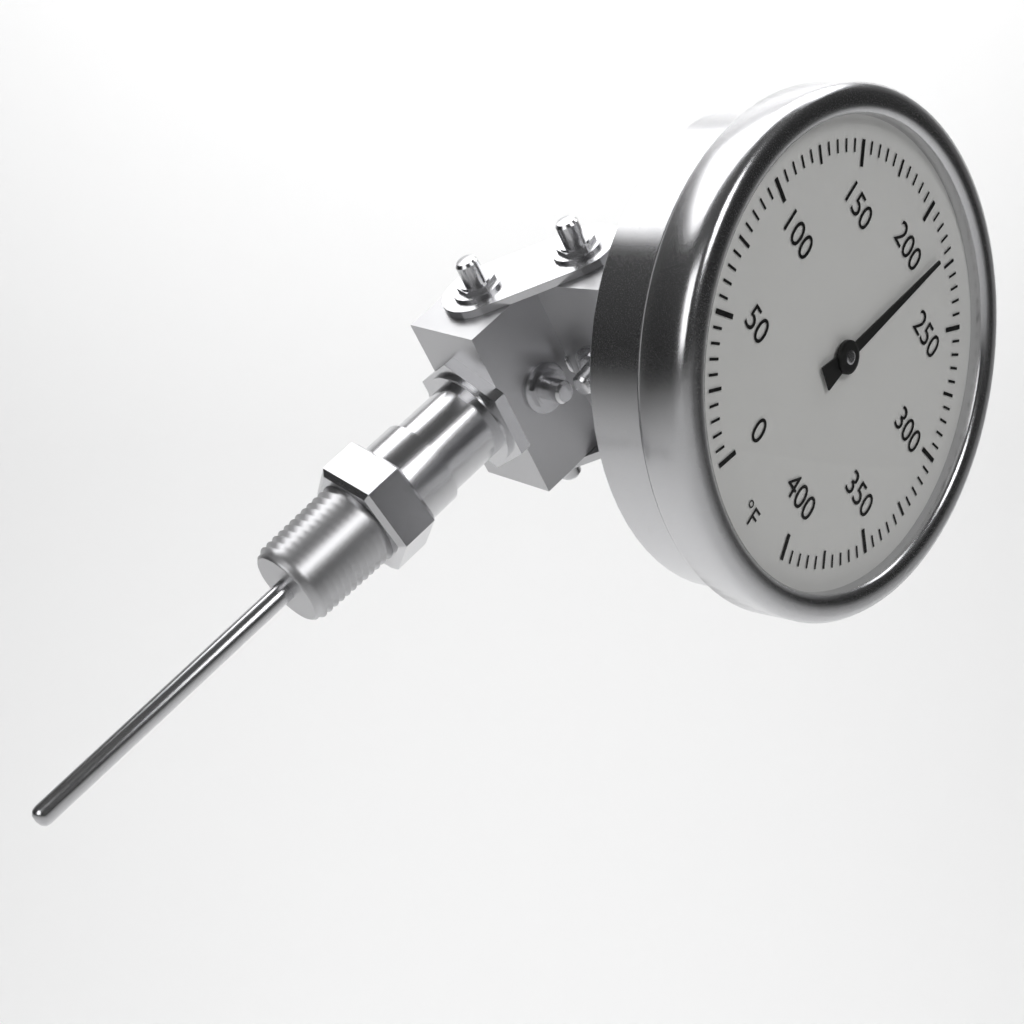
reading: 220 °F
